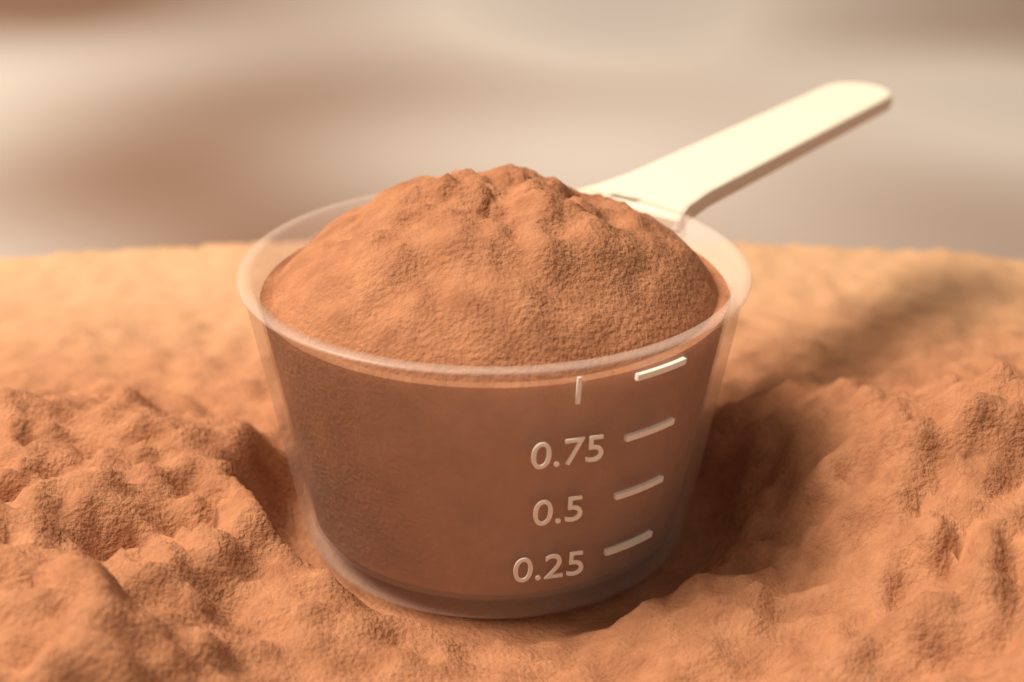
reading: 1.00 (no unit)
